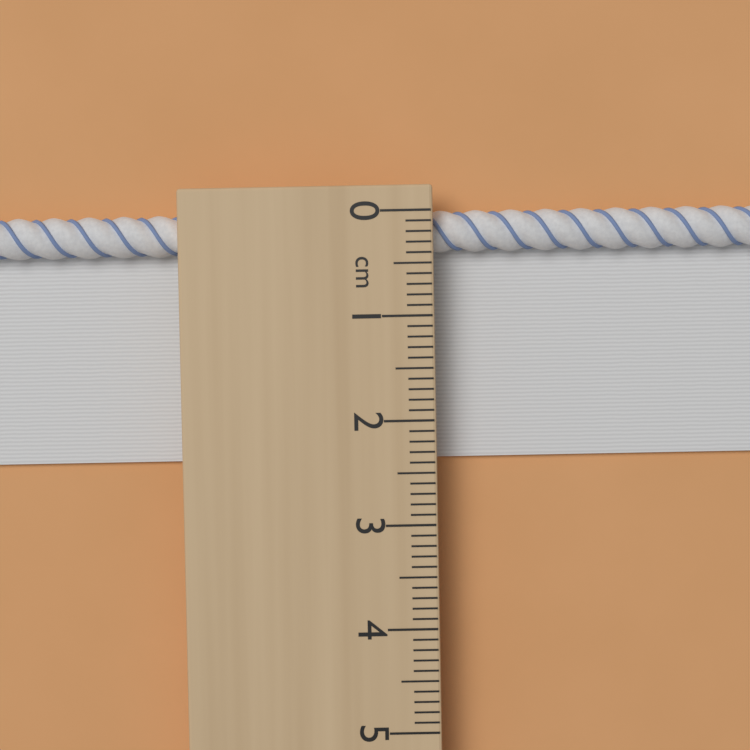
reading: 2.4 cm
